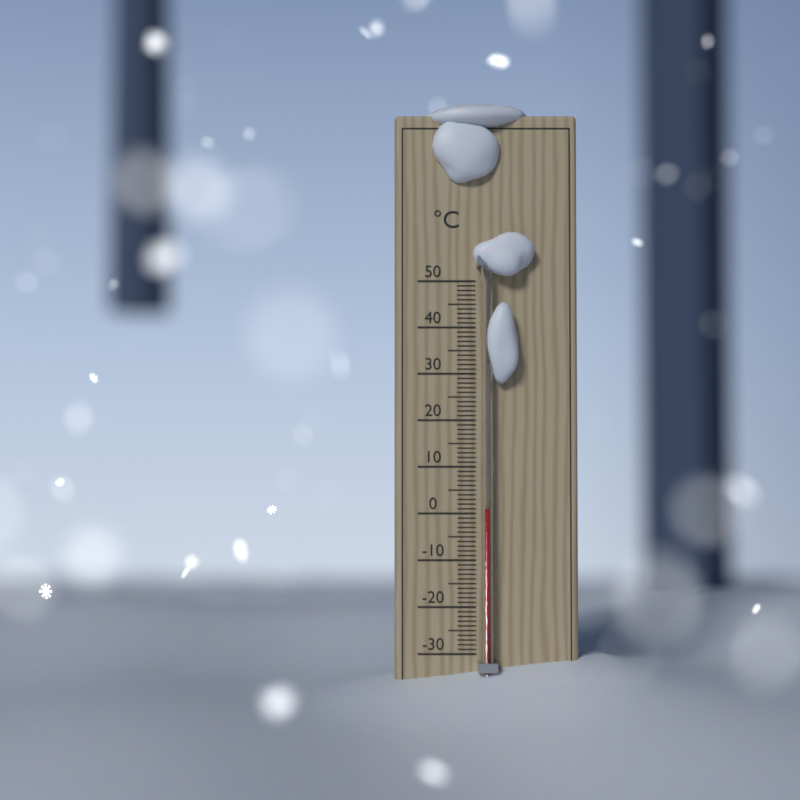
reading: 1 °C
